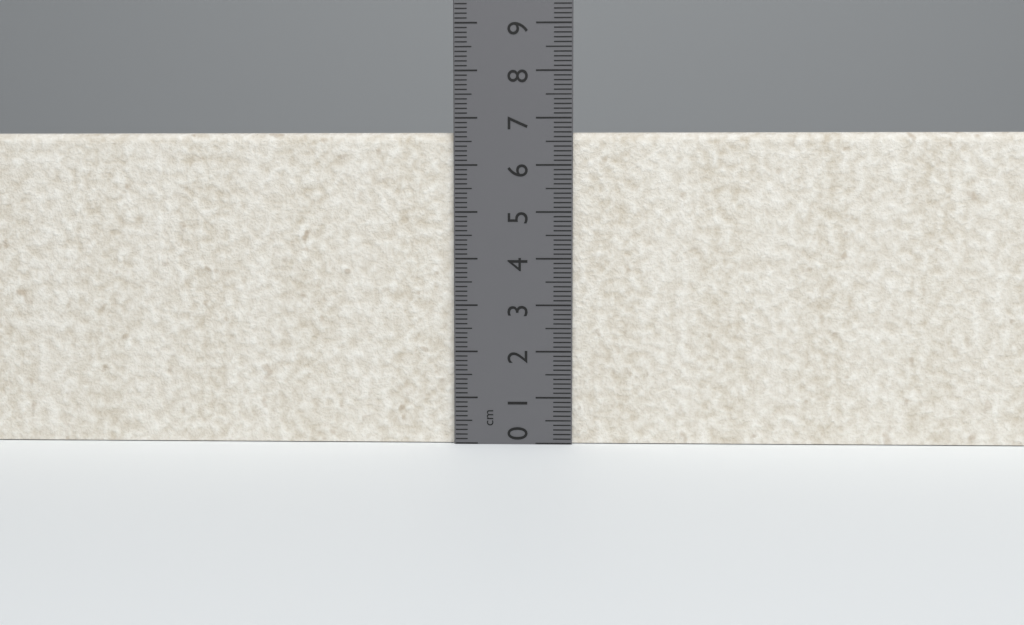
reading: 6.7 cm
